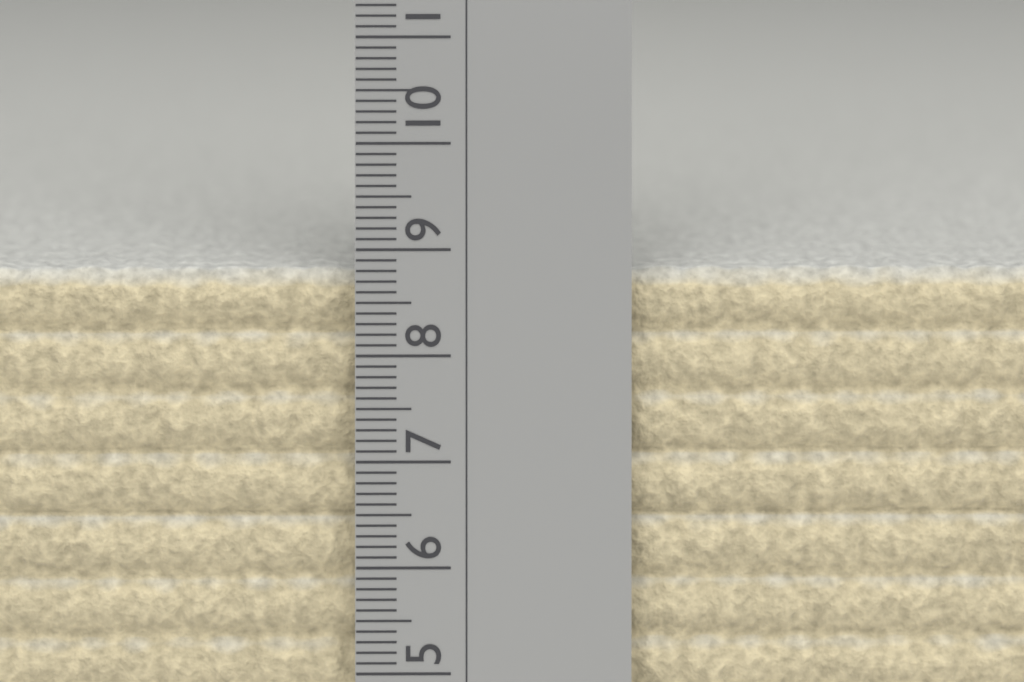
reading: 8.8 cm
